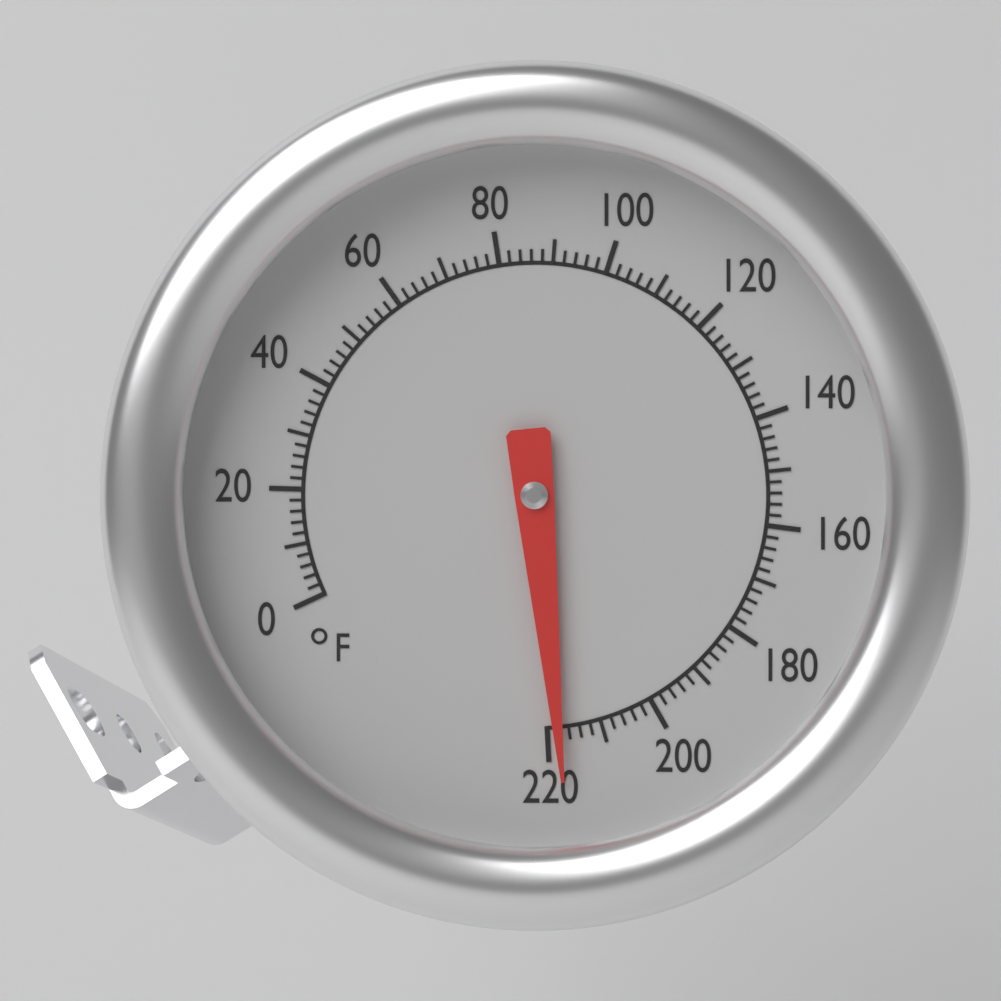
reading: 218 °F
